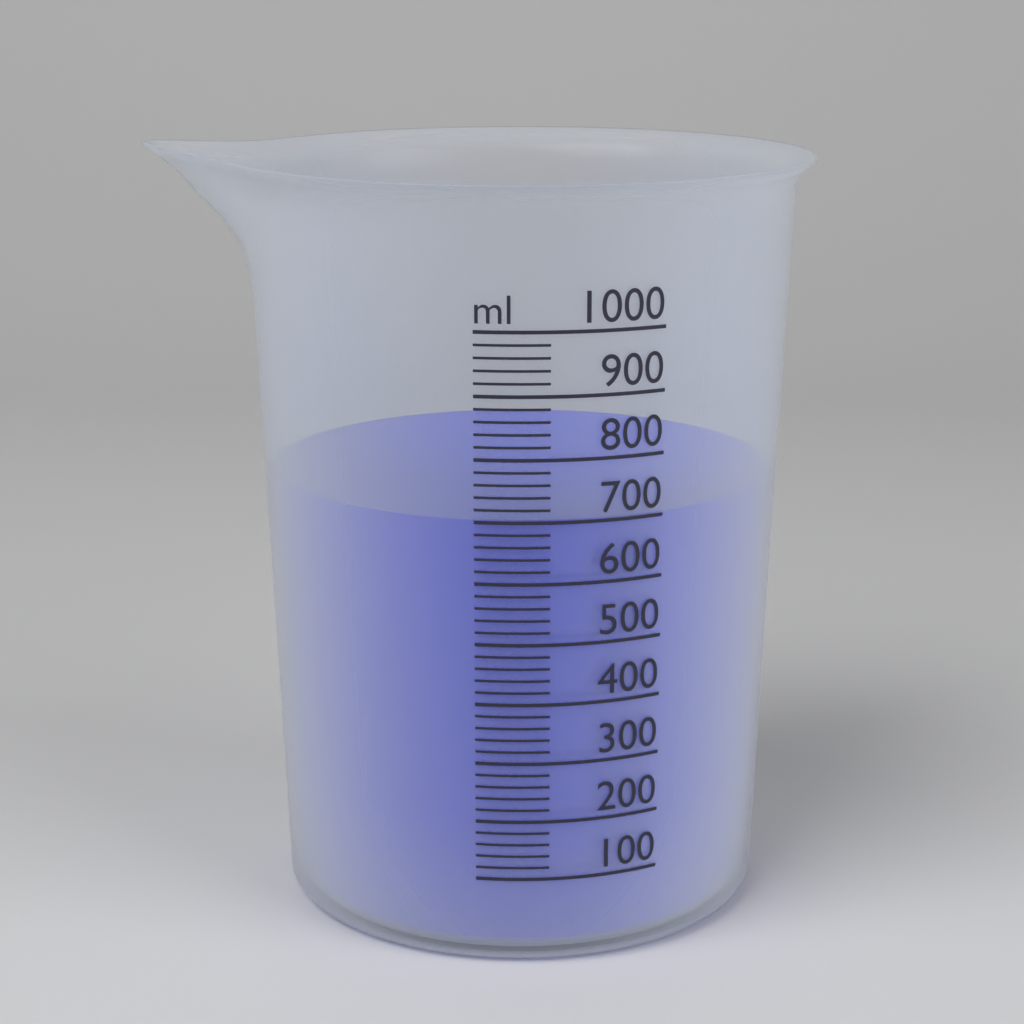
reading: 700 ml
